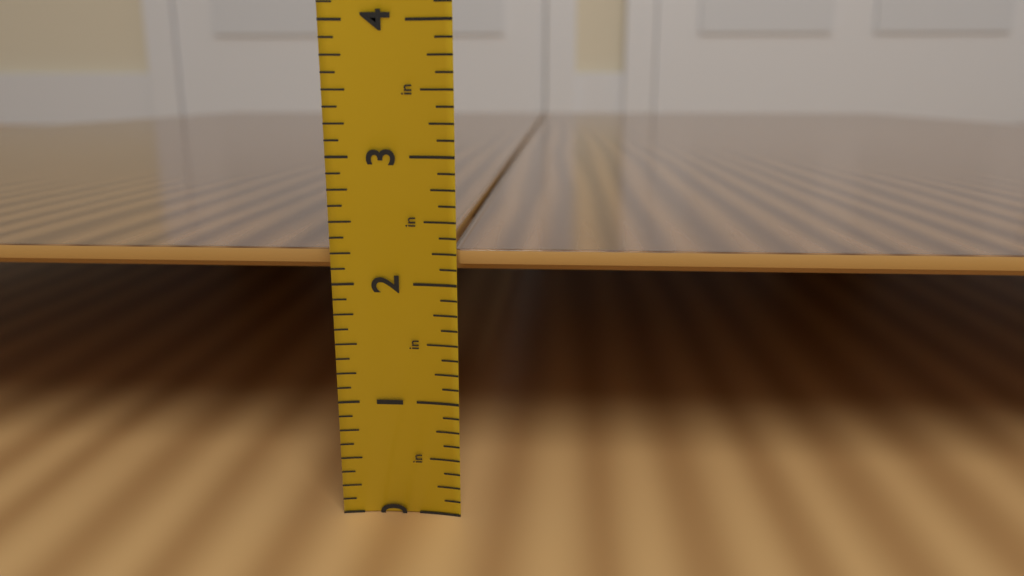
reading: 2.250 in
